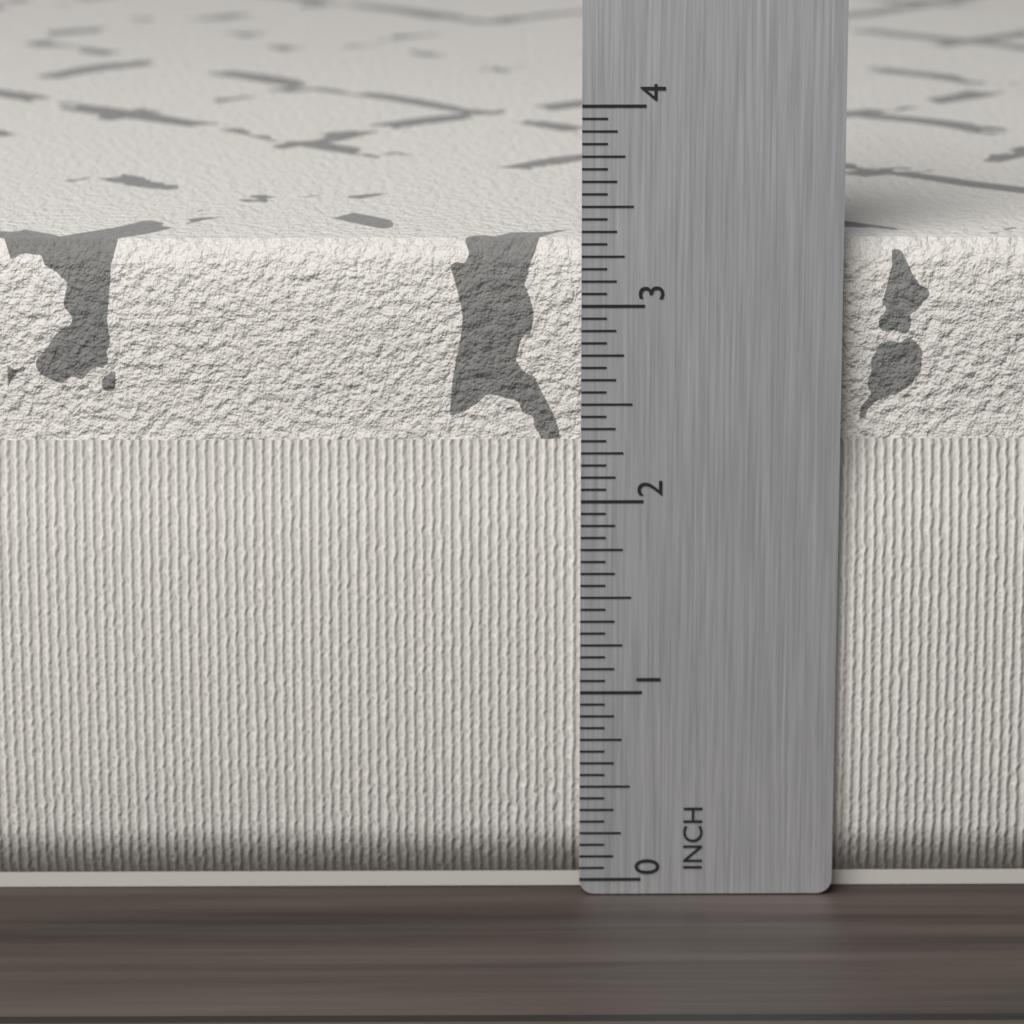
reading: 3.3125 in
